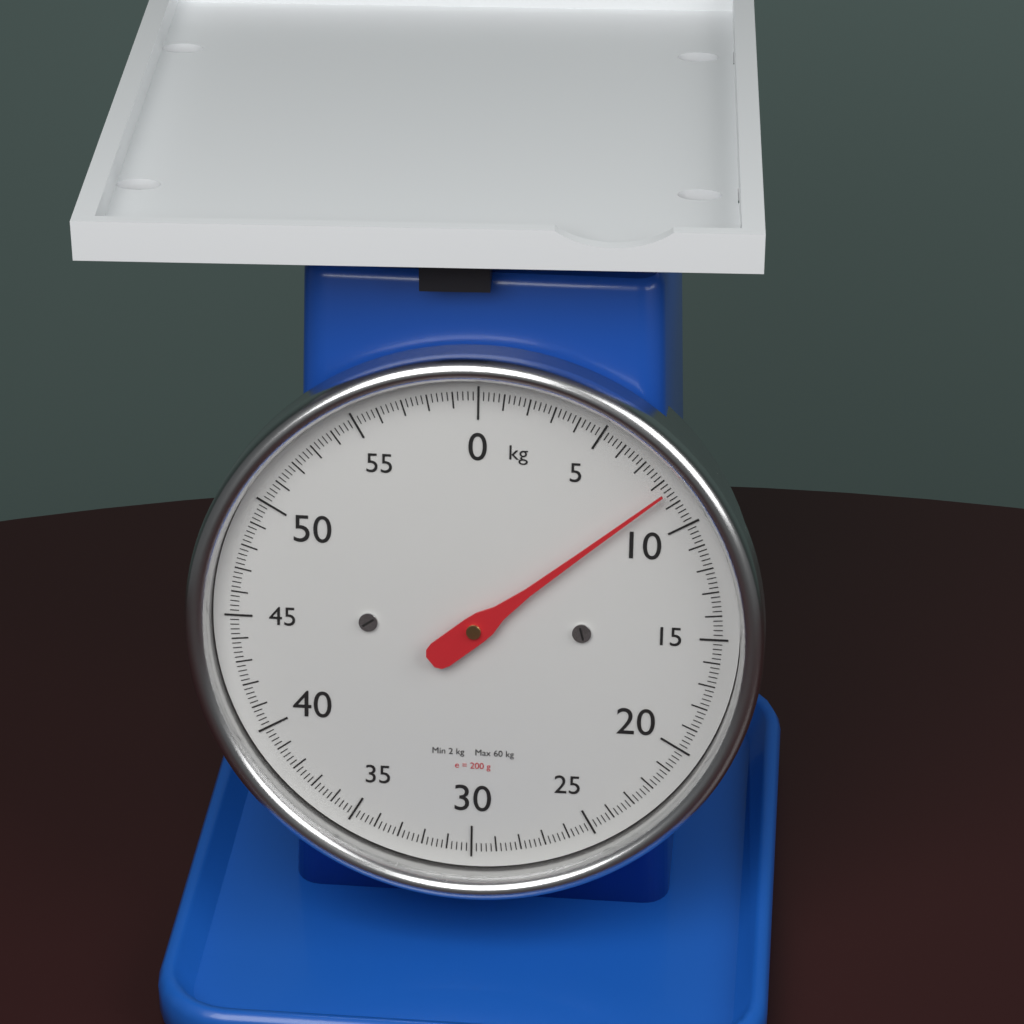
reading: 8.4 kg
